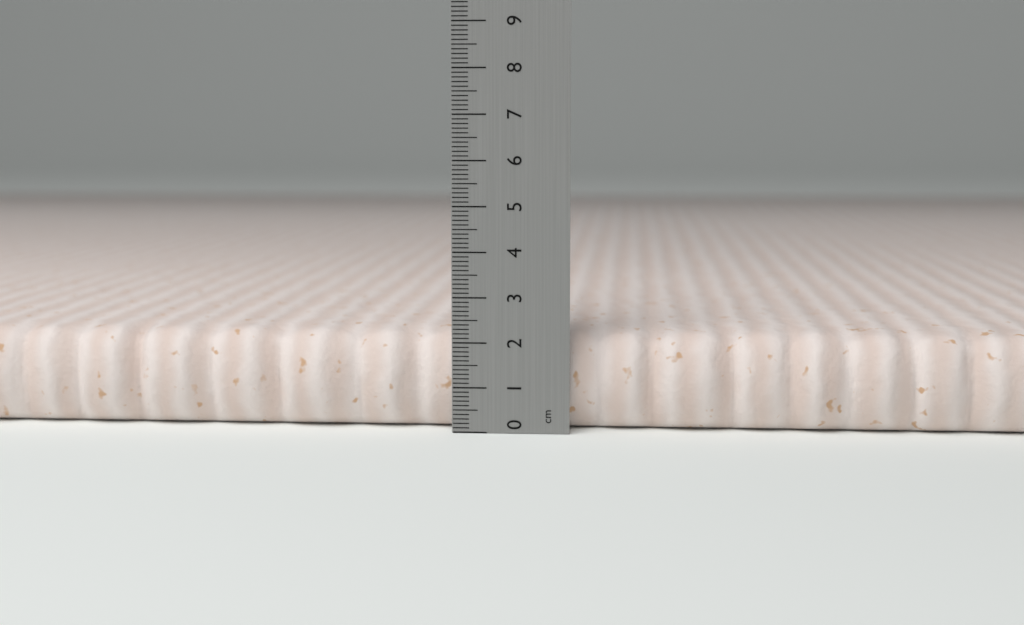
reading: 2.2 cm
